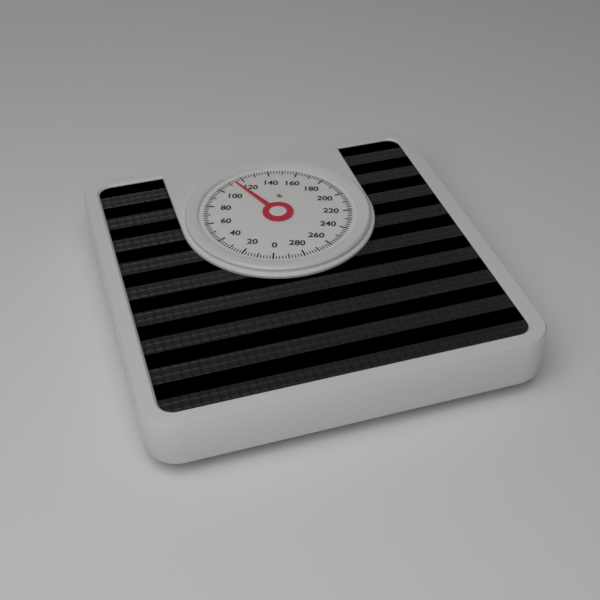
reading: 114 lb
